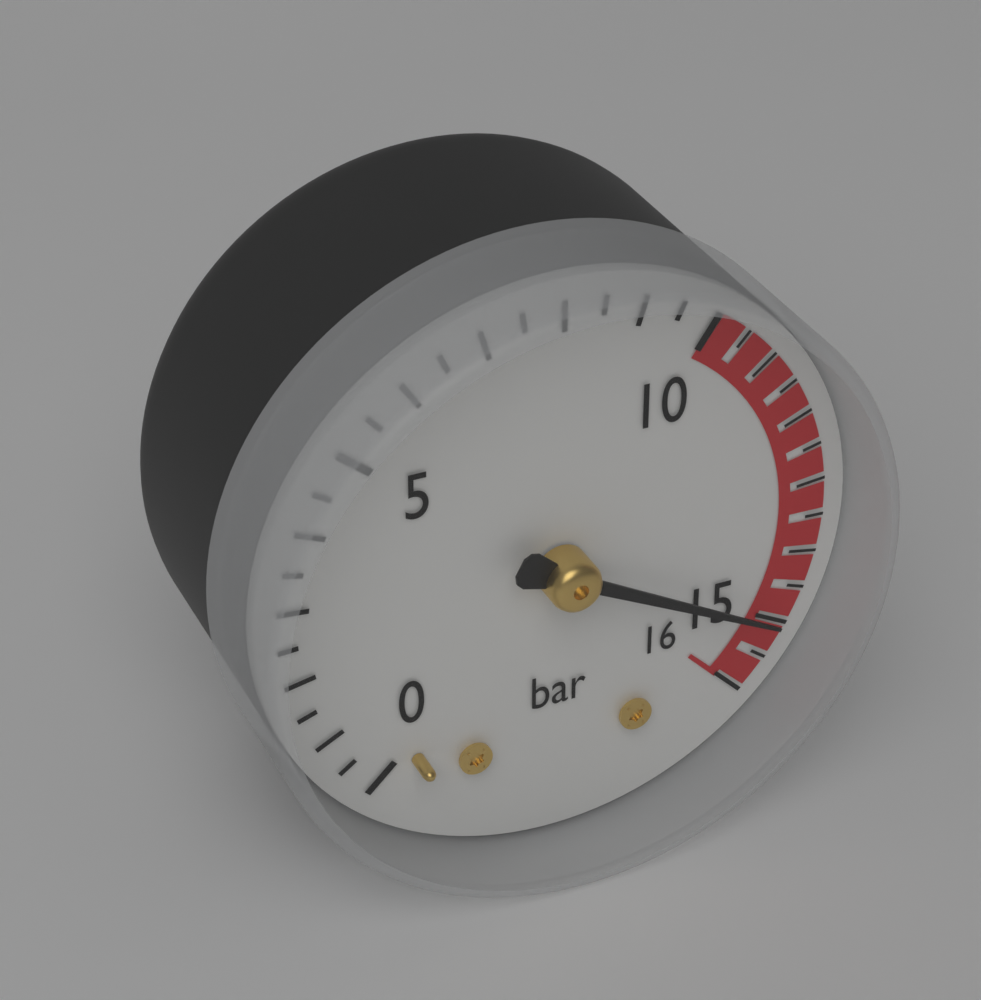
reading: 15.0 bar
